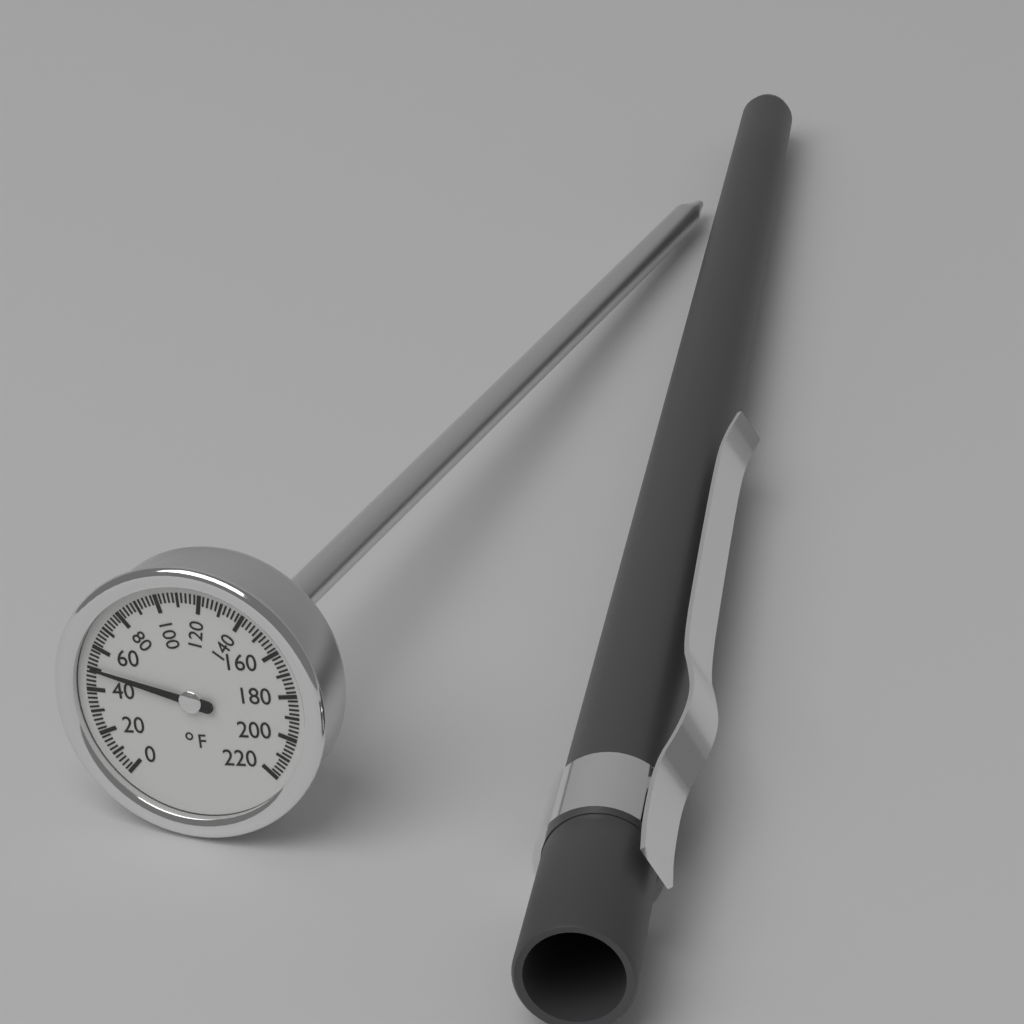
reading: 50 °F
